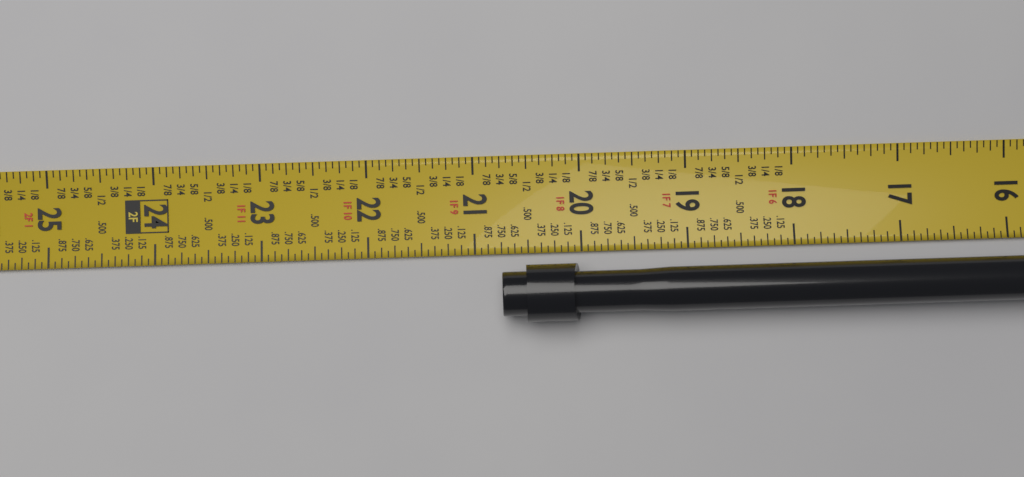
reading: 20.7500 in
